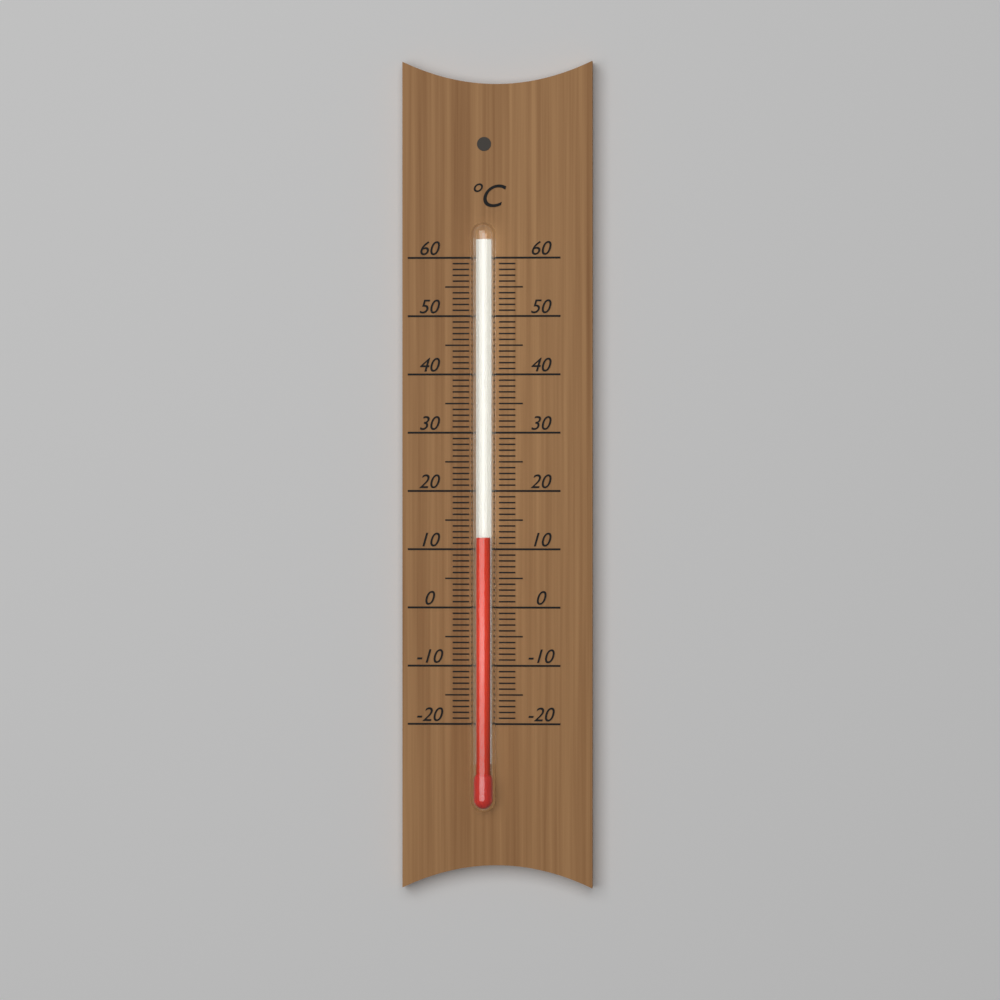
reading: 12 °C
